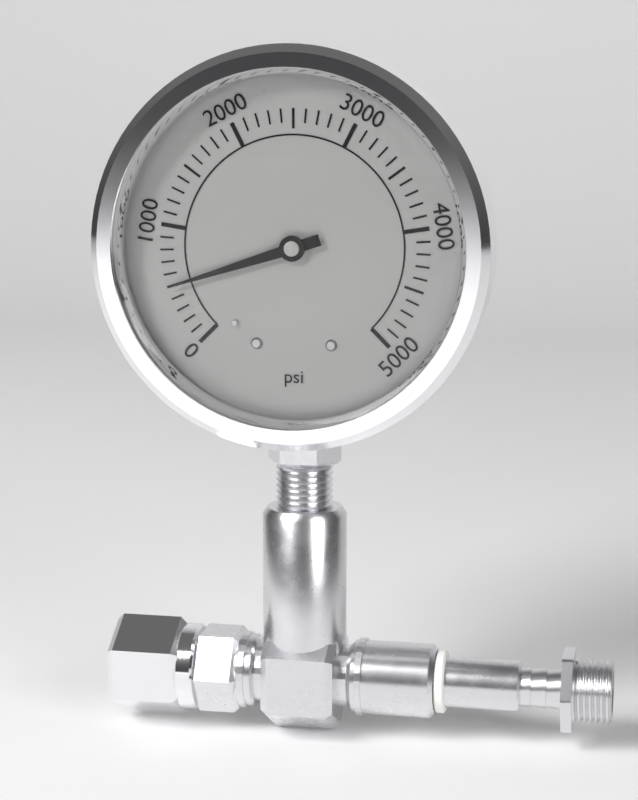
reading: 500 psi
